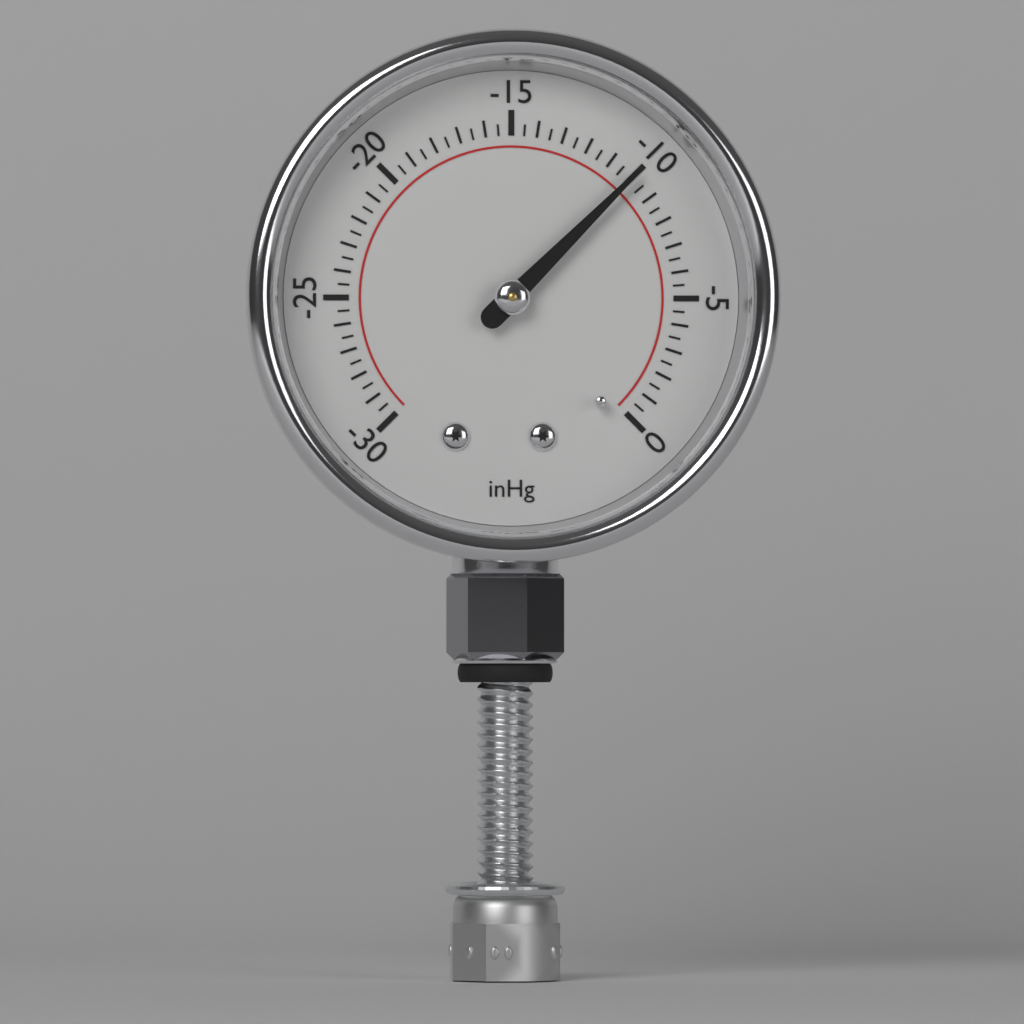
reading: -10.0 inHg
